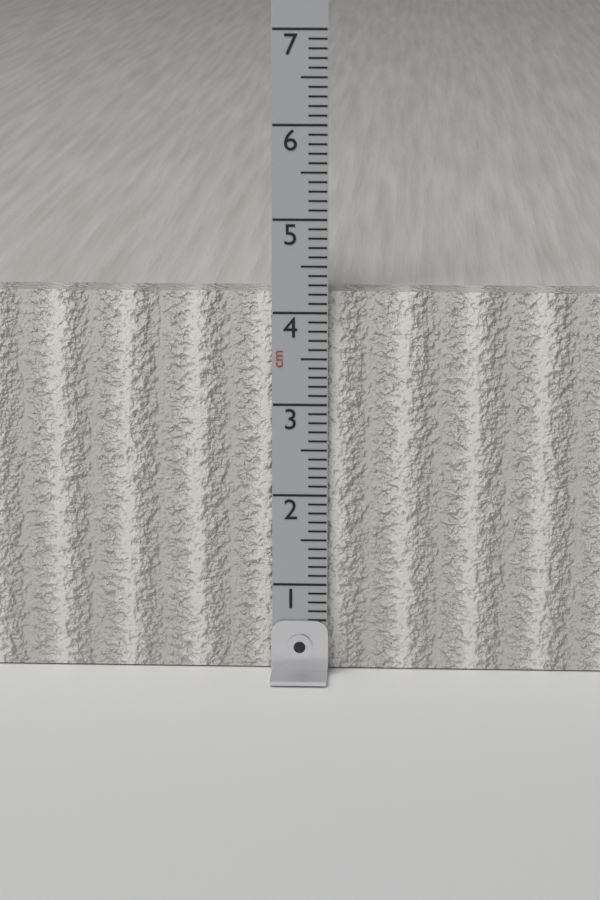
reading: 4.2 cm
